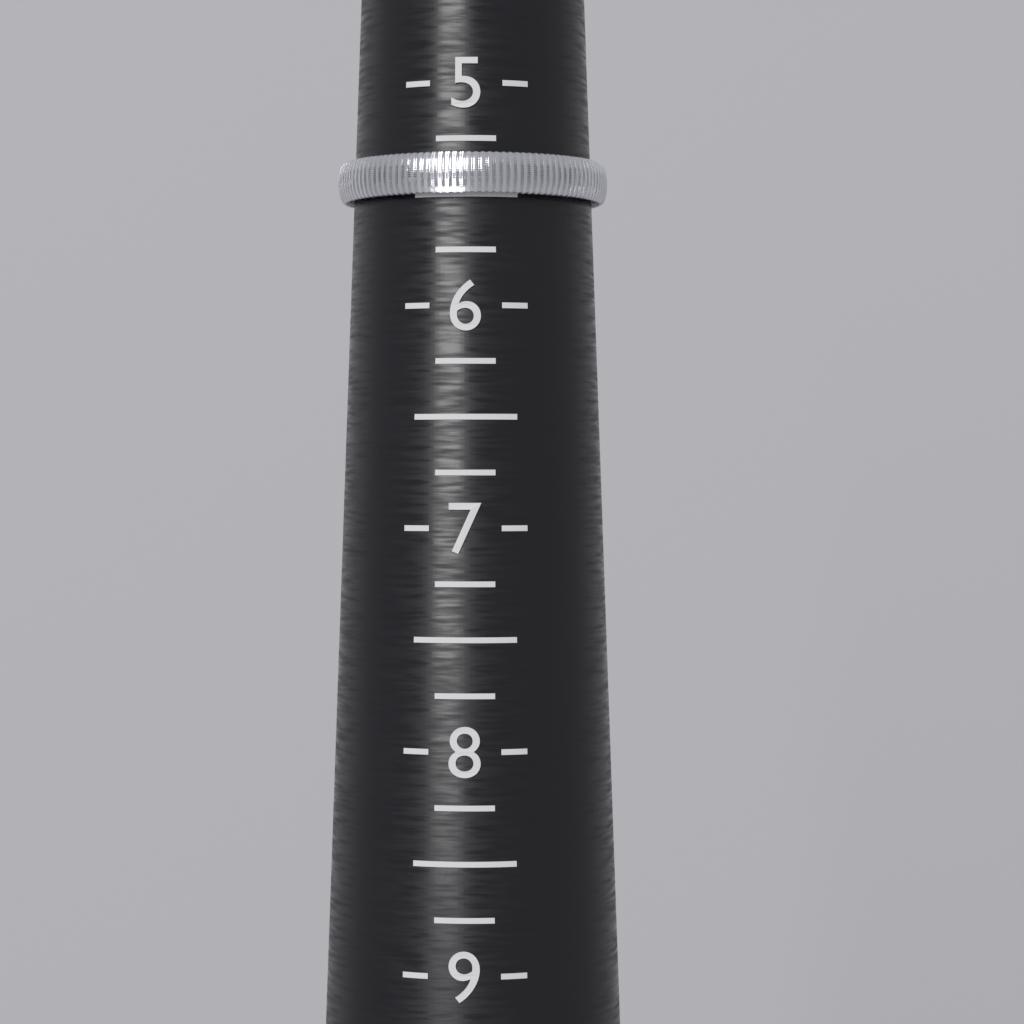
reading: 5.50 (no unit)
